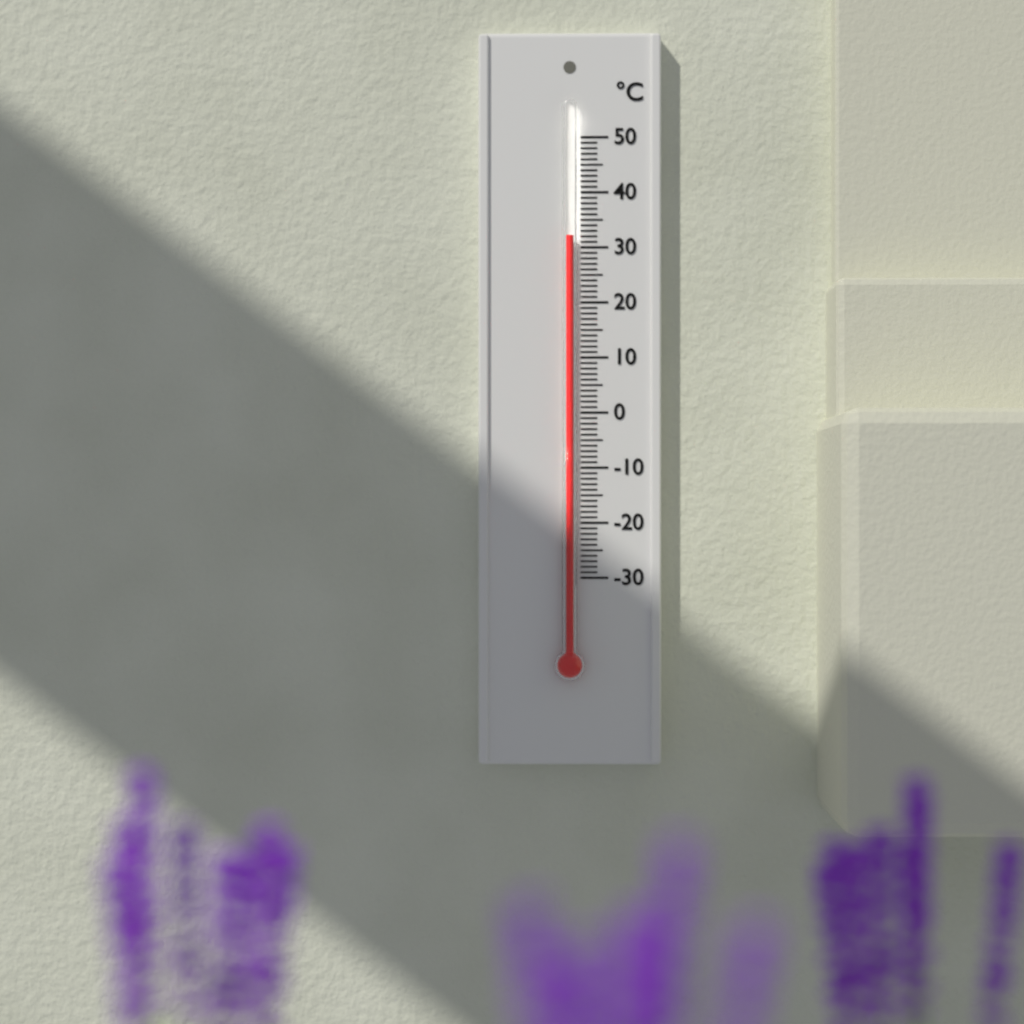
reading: 32 °C
